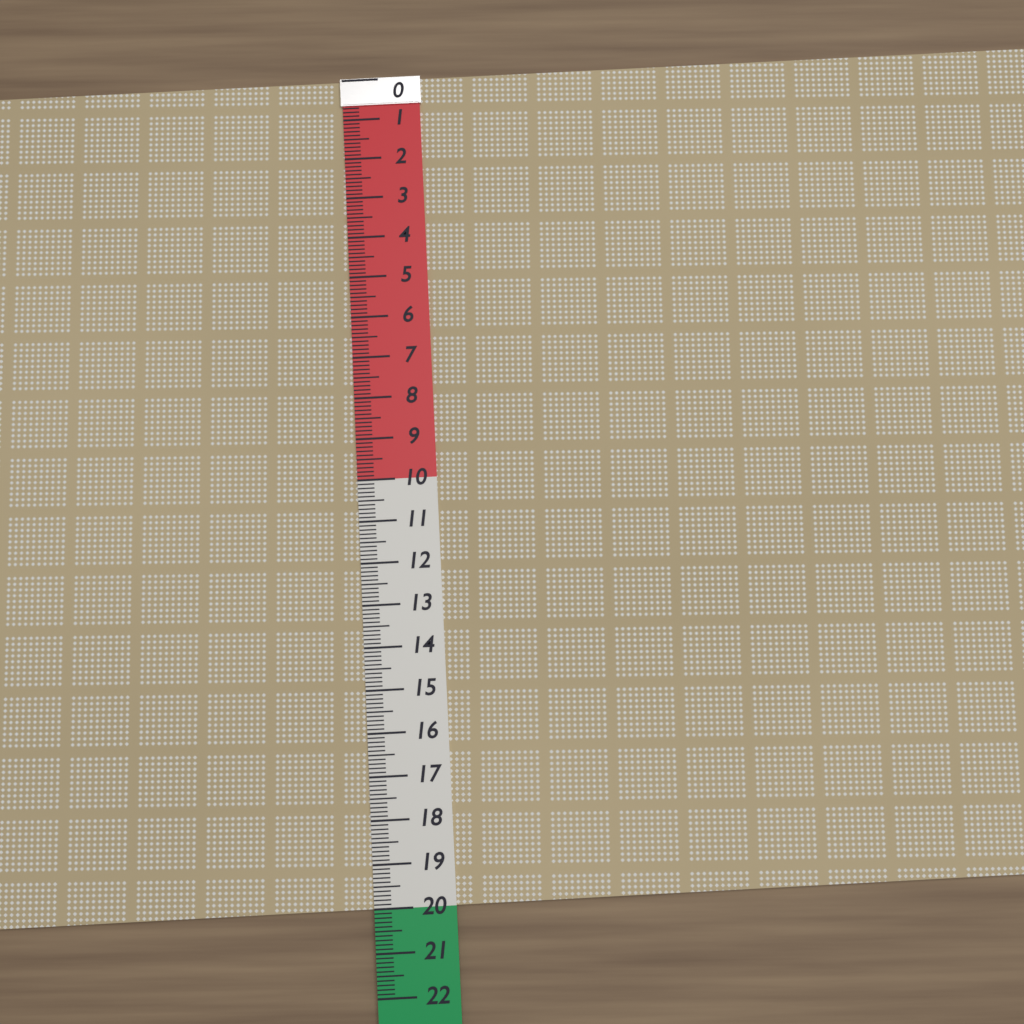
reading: 20.0 (no unit)
